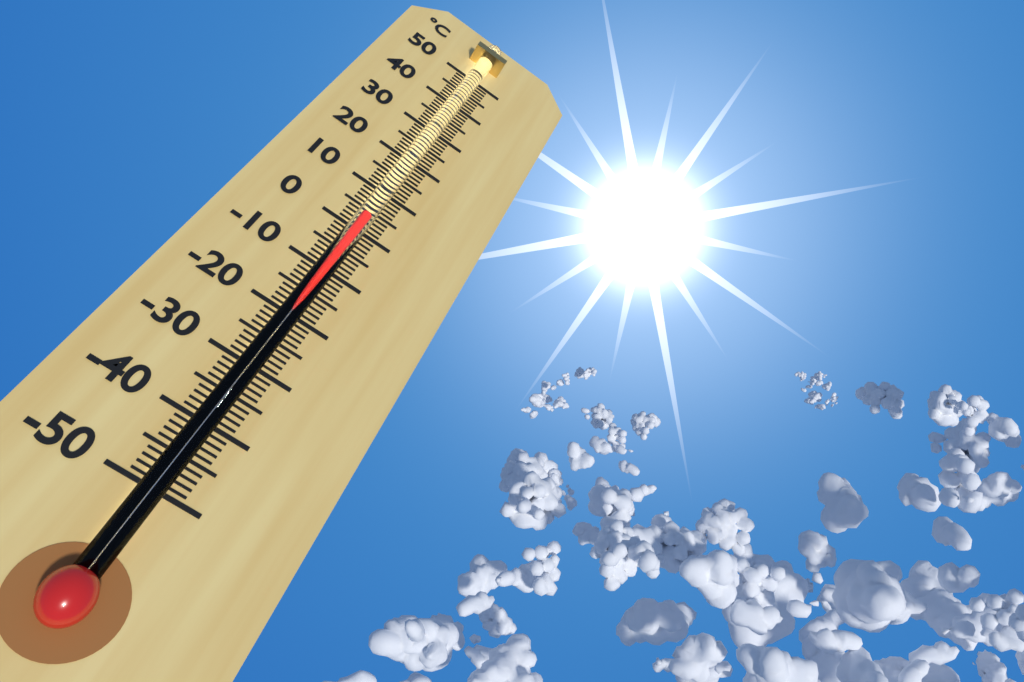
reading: 2 °C
